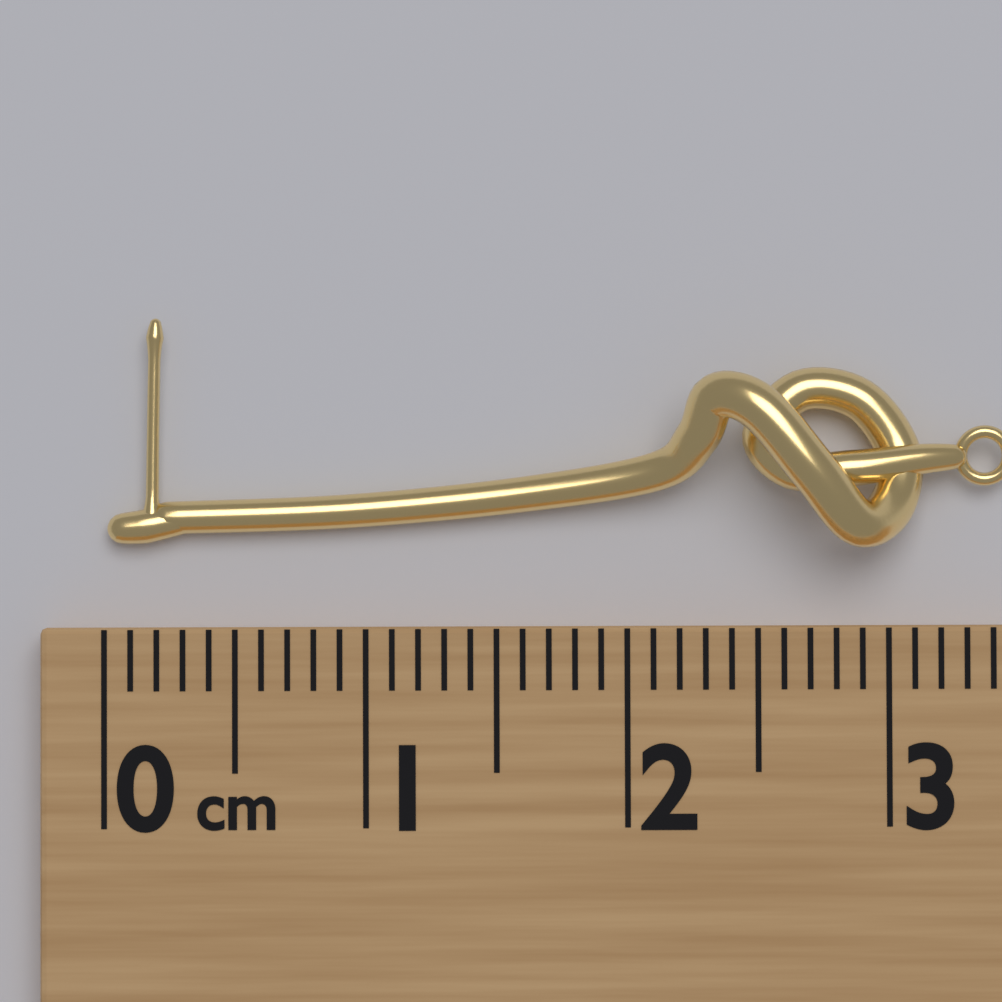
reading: 3.5 cm
